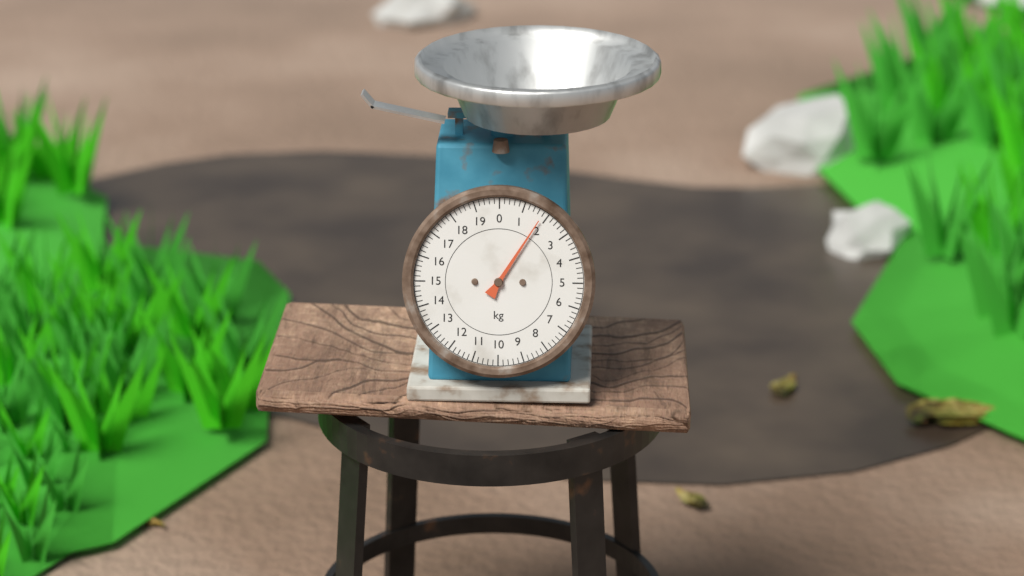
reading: 1.8 kg
